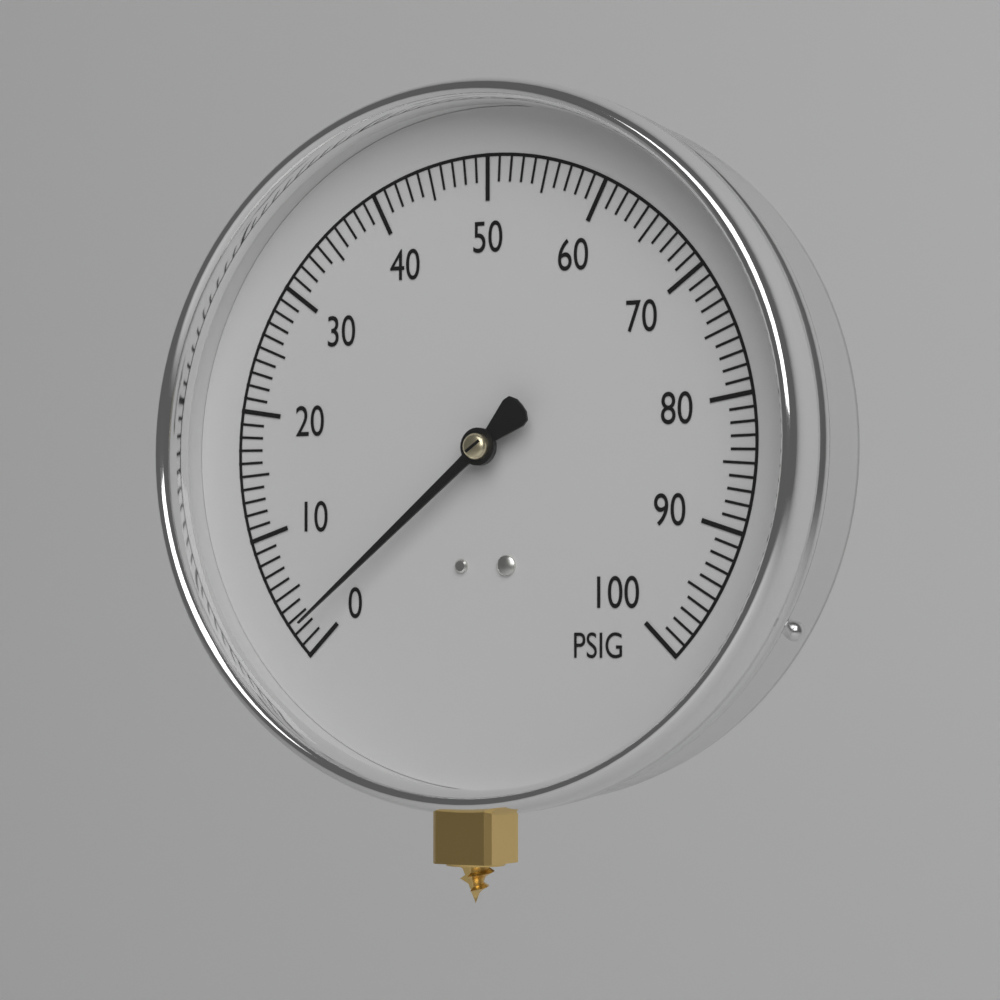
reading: 2 PSIG
